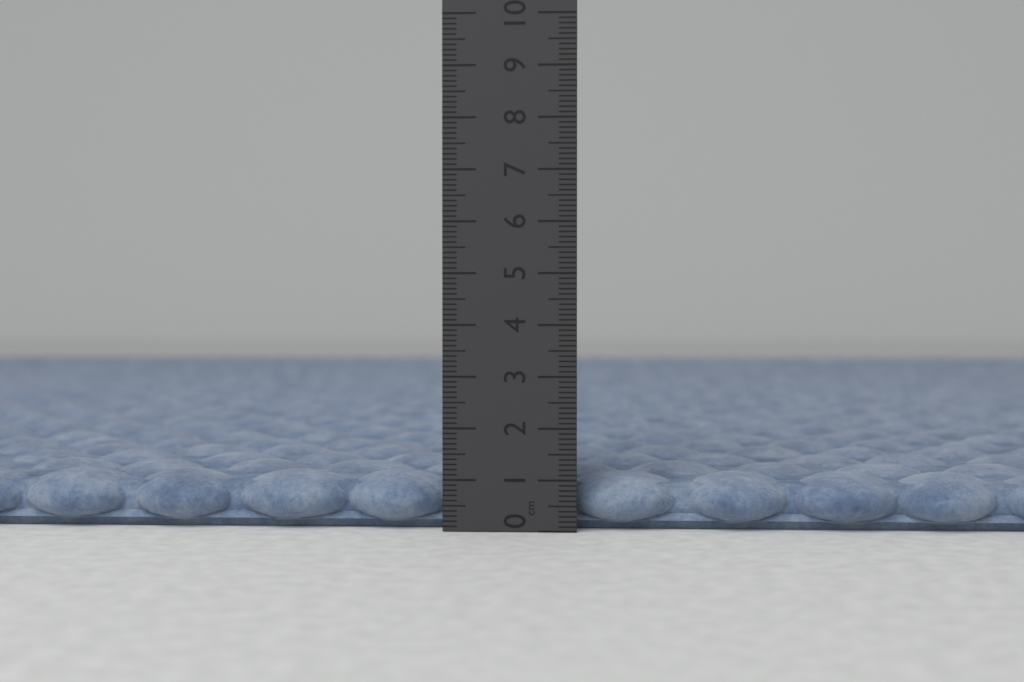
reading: 1.1 cm
